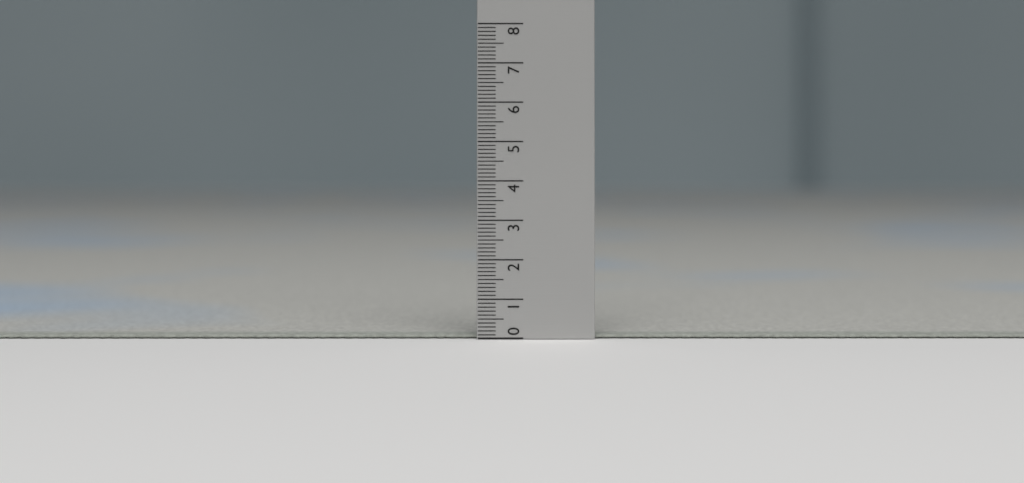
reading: 0.1 (no unit)
